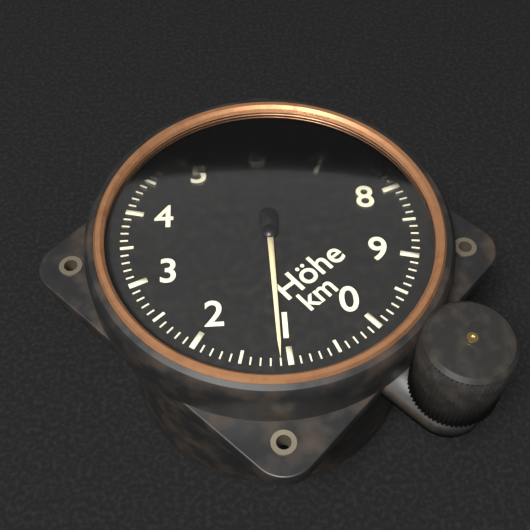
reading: 1.1 km
